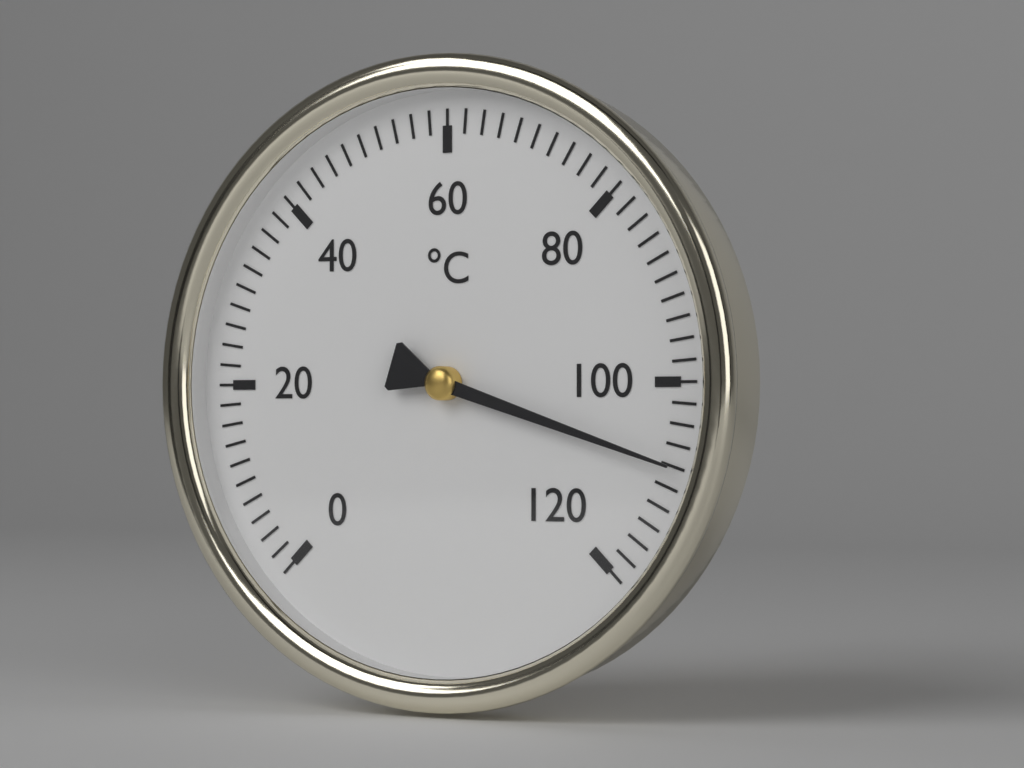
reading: 108 °C
